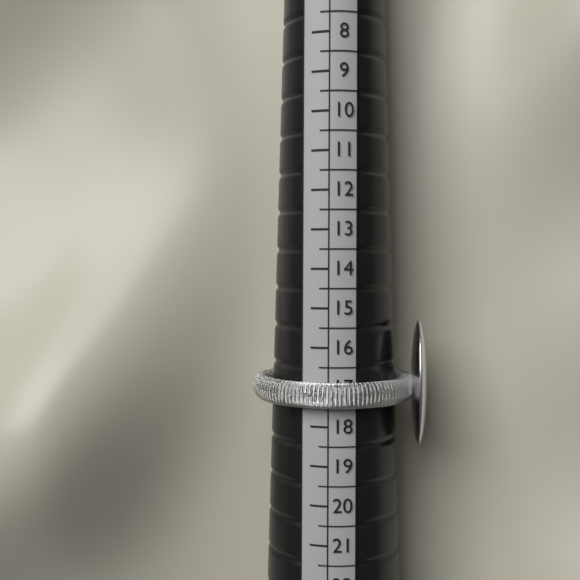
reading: 17.5 (no unit)
